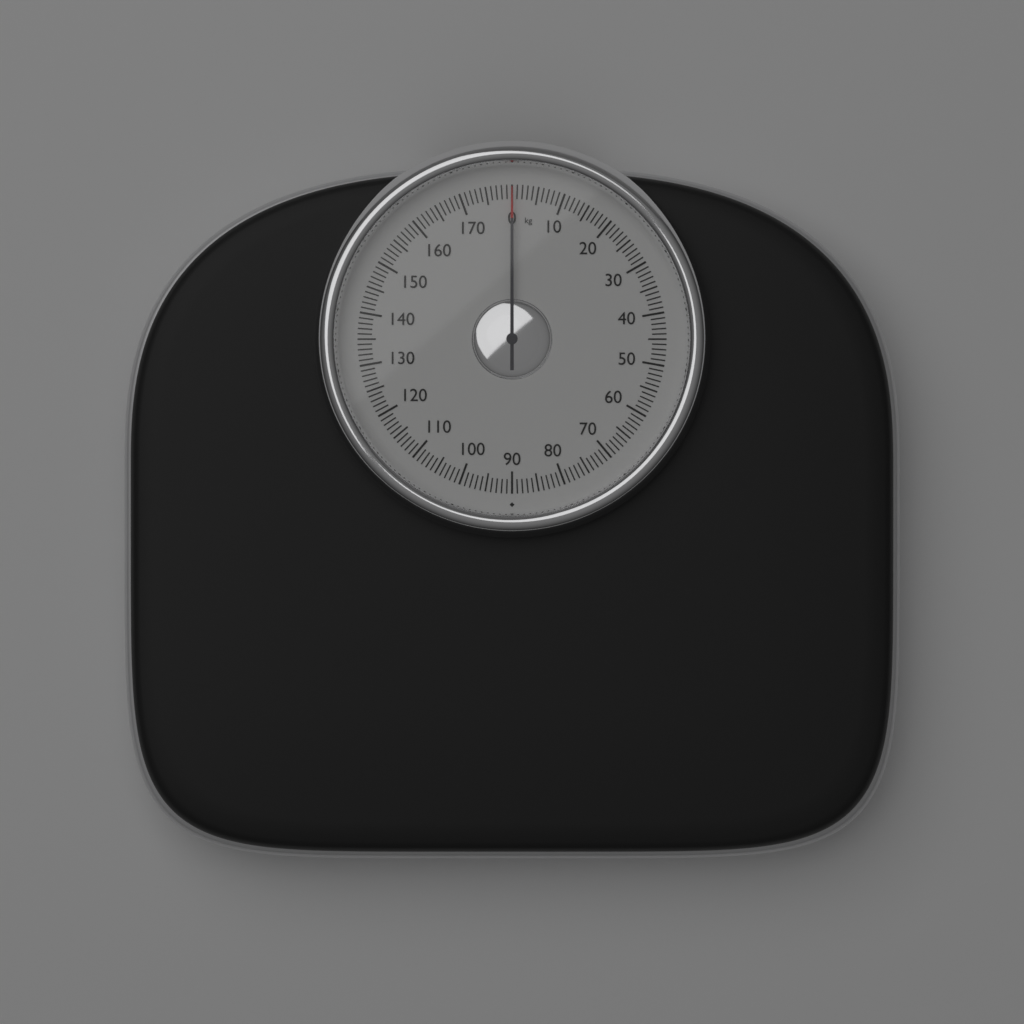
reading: 0 kg
